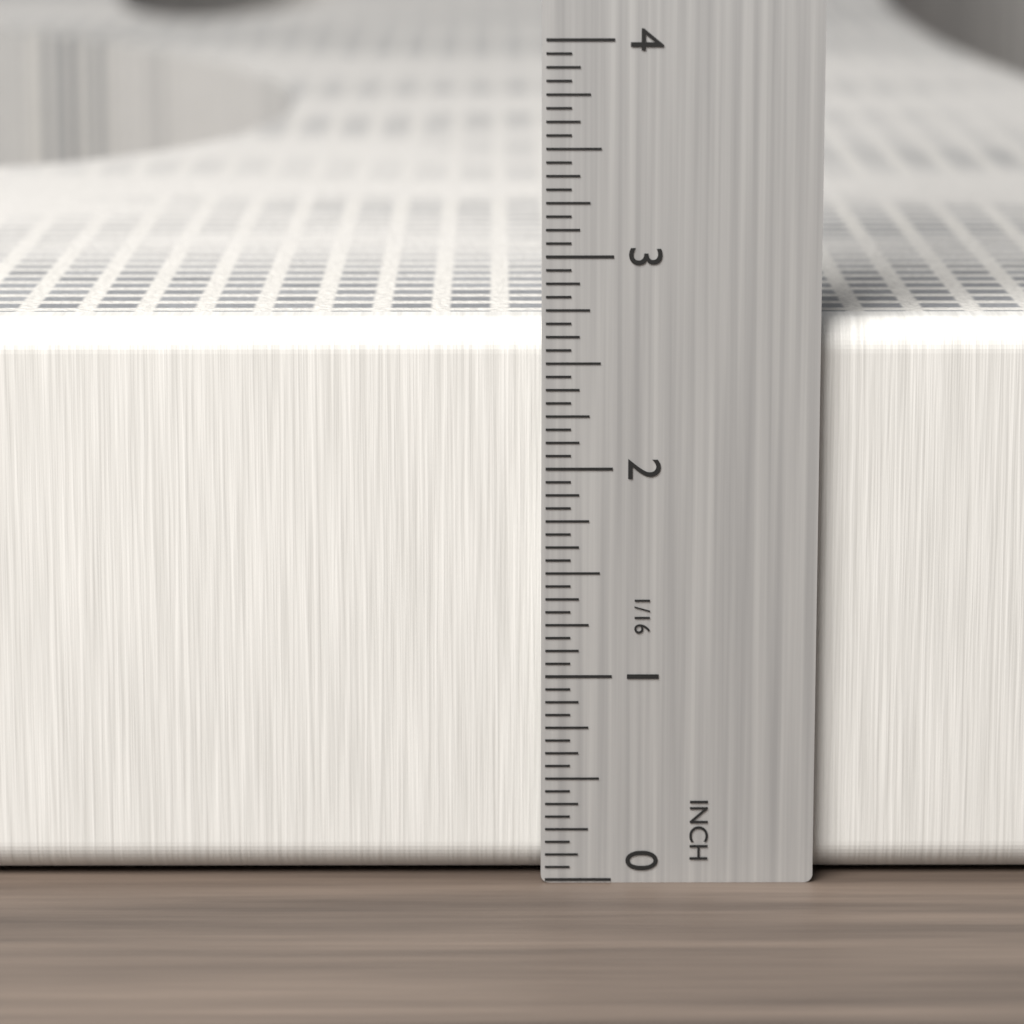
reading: 2.6875 in
